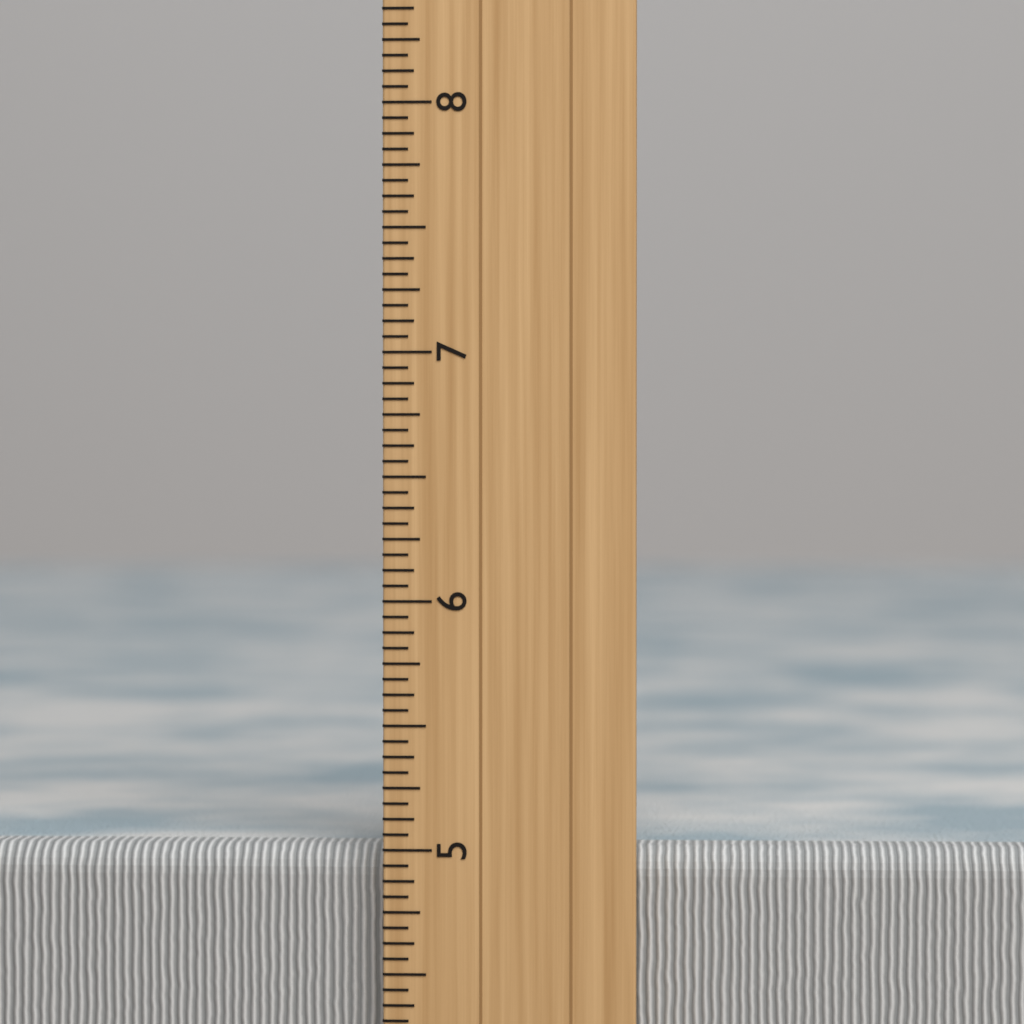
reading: 5.0000 inch
